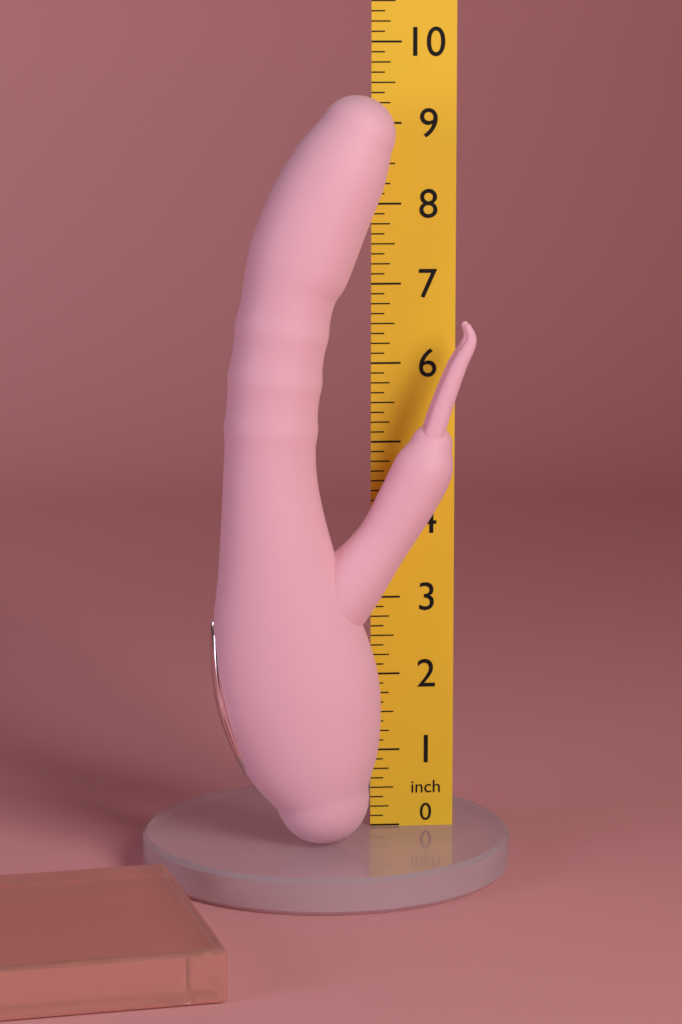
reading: 9.375 inch
